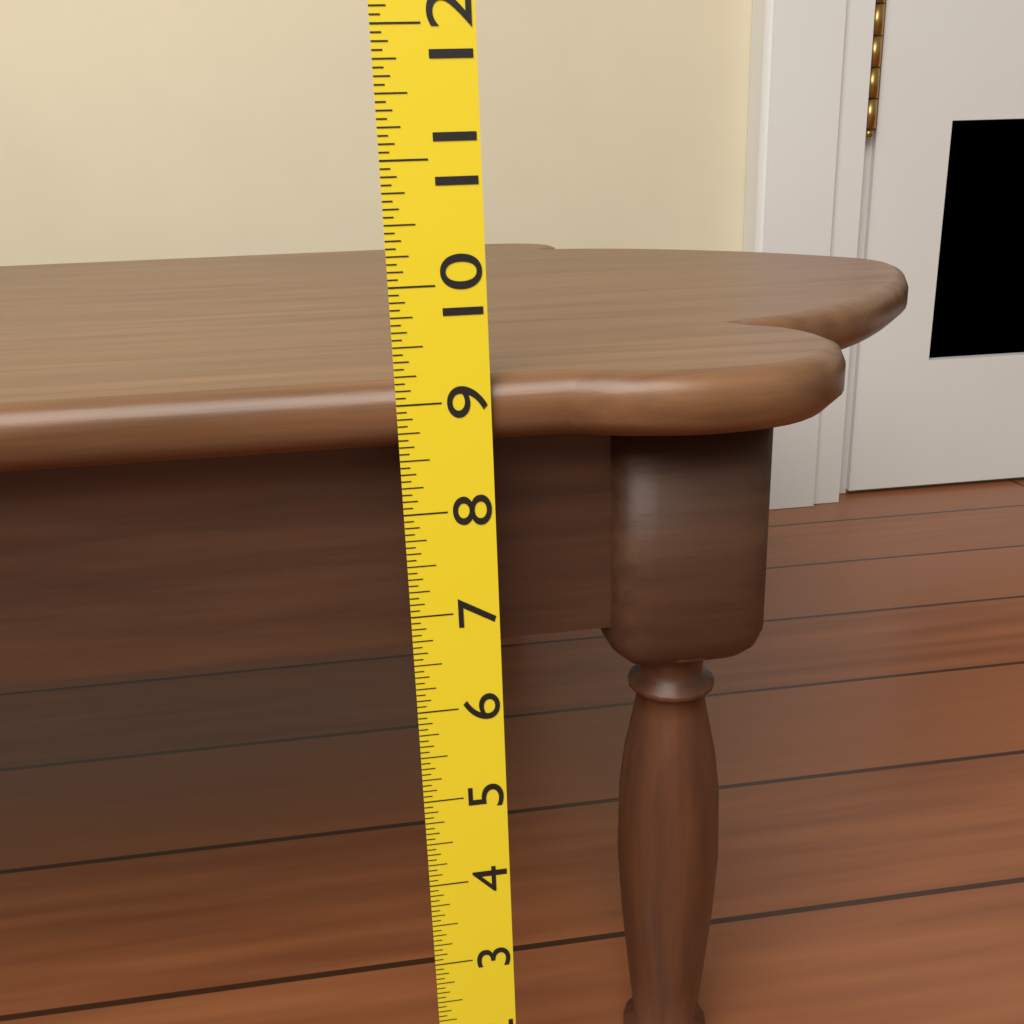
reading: 9.1875 (no unit)
